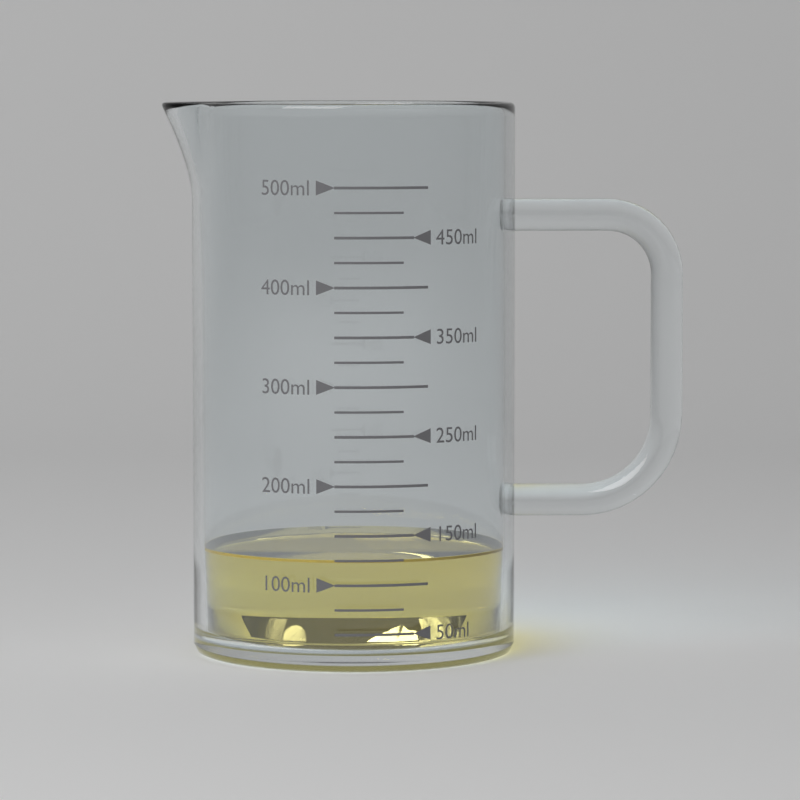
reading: 125 ml
